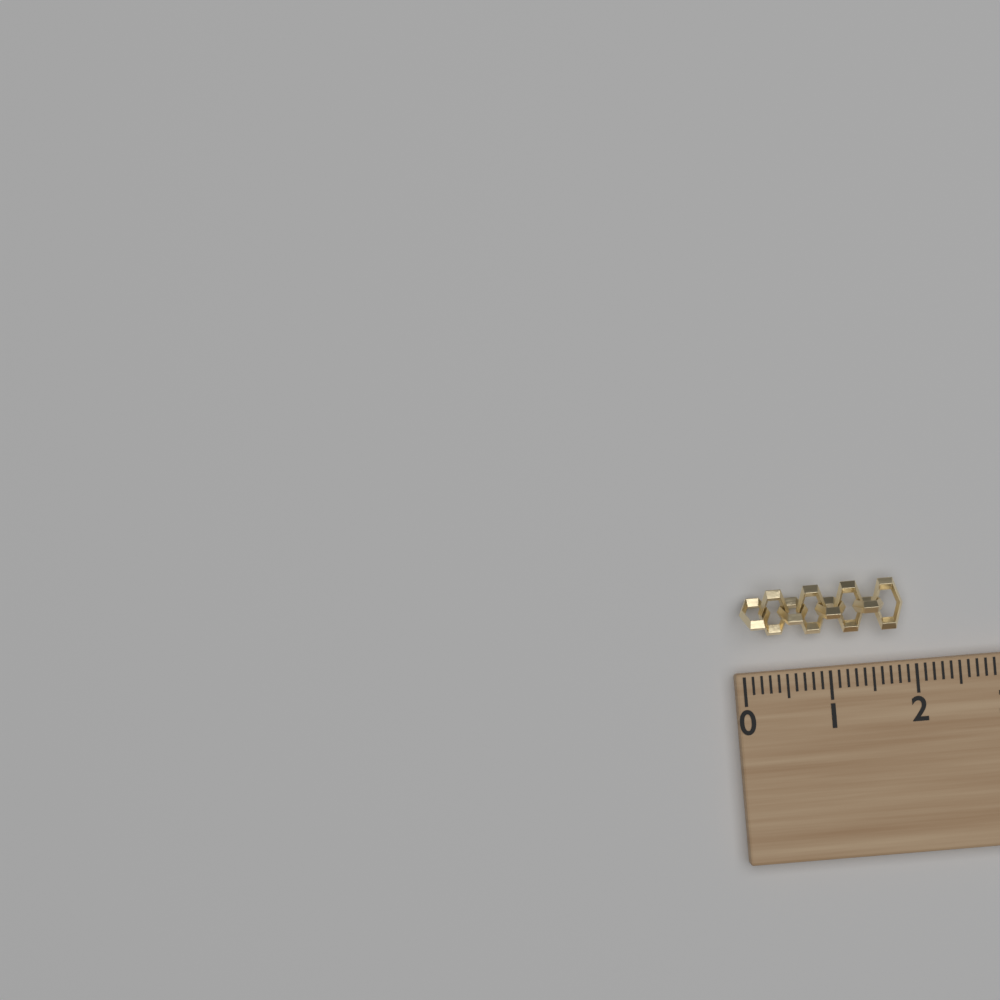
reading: 1.9 (no unit)
